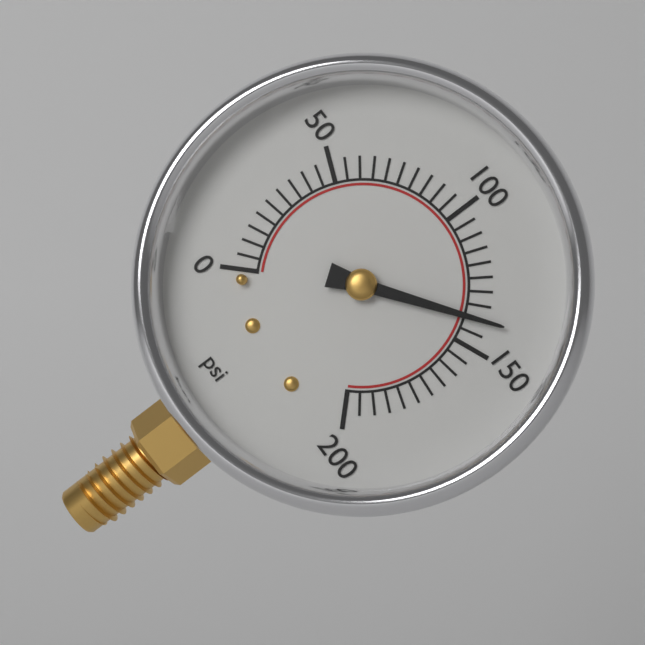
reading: 140 psi
